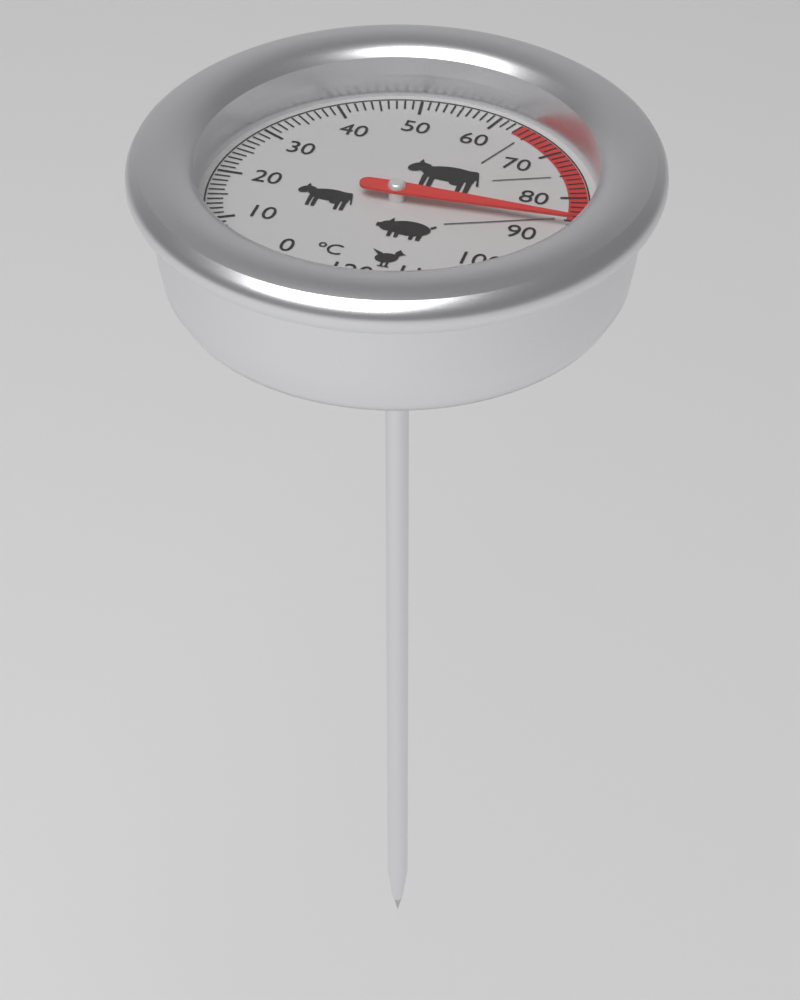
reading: 86 °C
